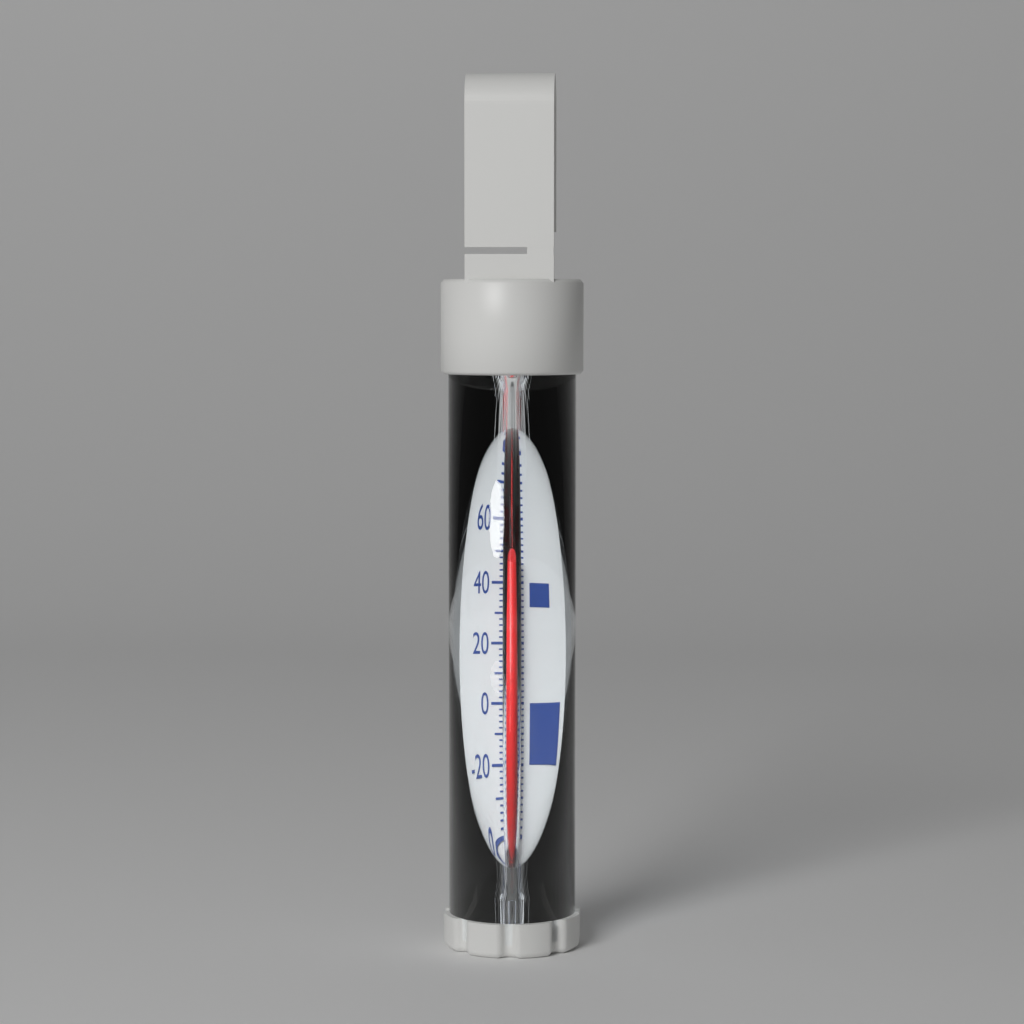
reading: 48 °F
